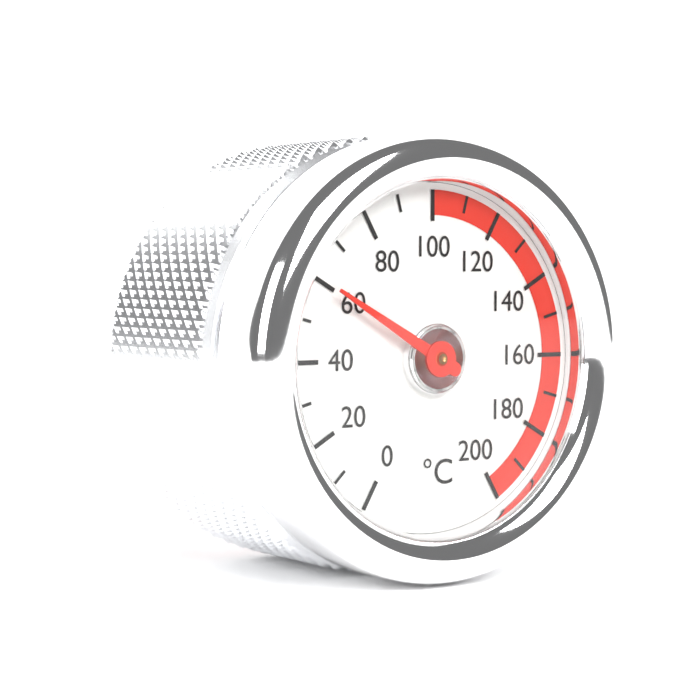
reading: 60 °C
